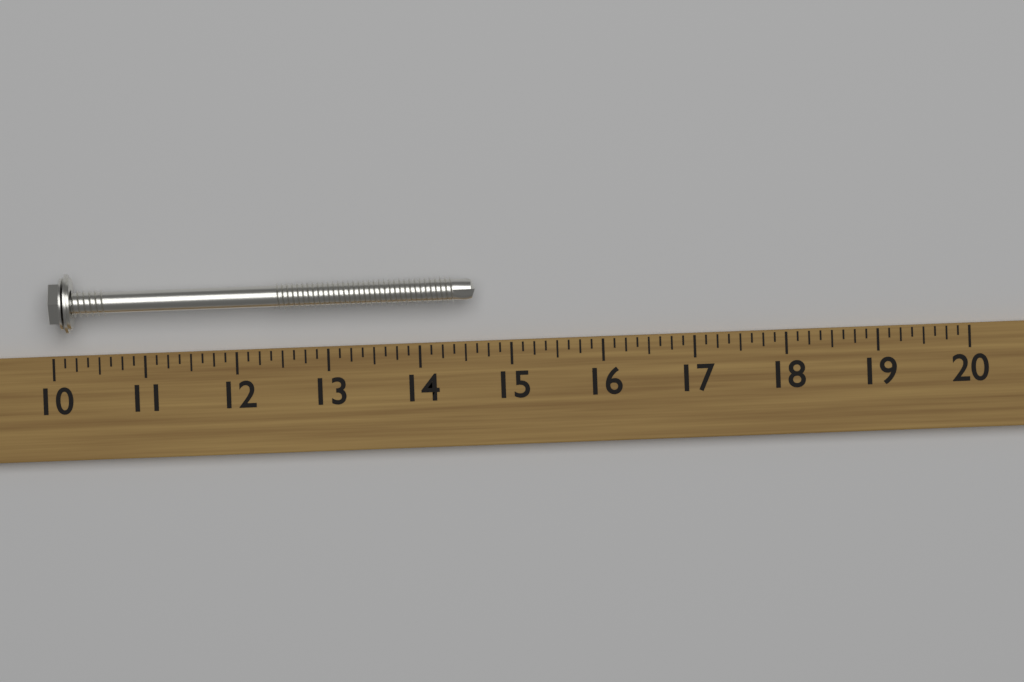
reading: 14.625 (no unit)
